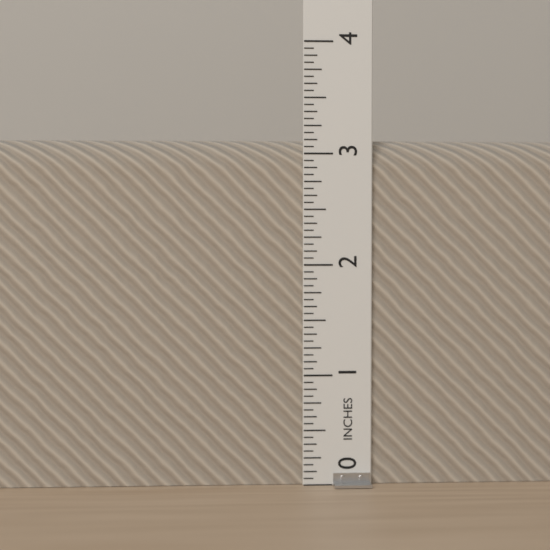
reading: 3.1250 in
